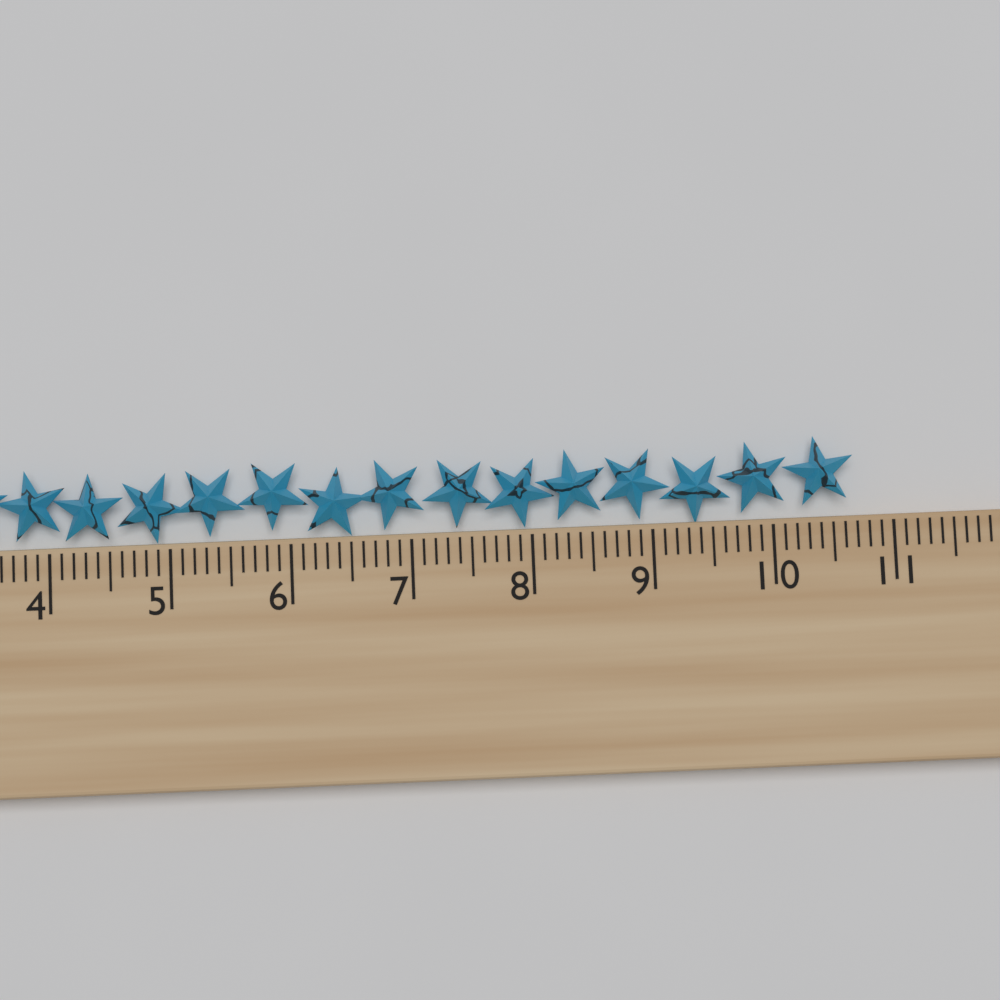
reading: 10.7 cm
